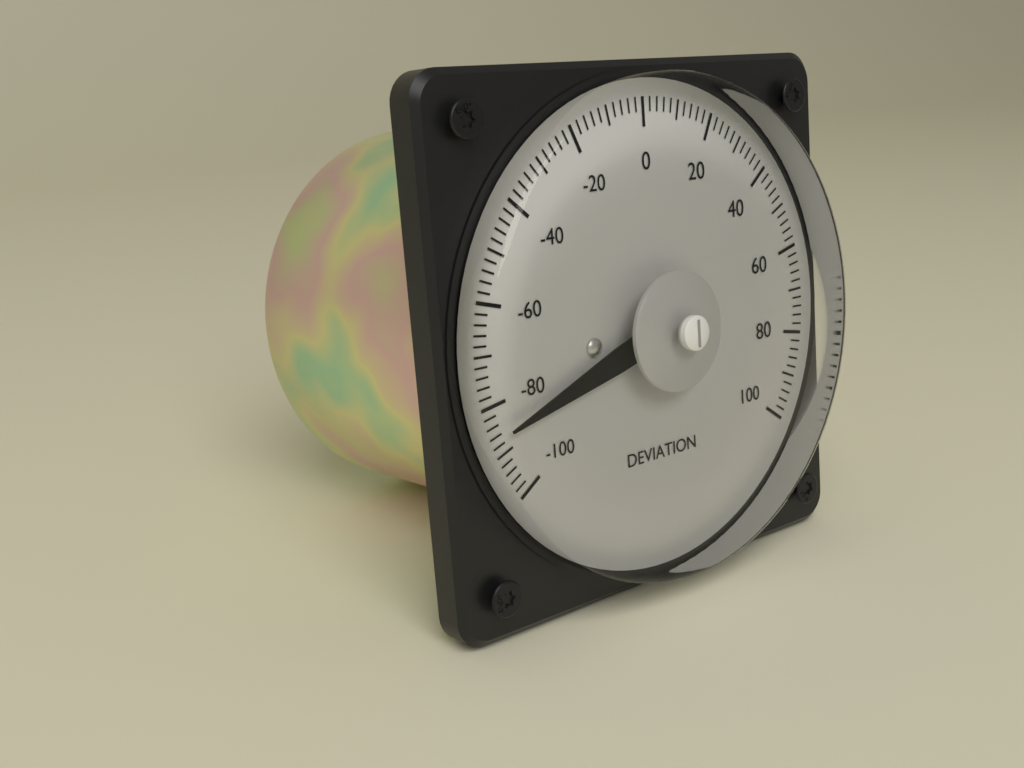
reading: -86 (no unit)
